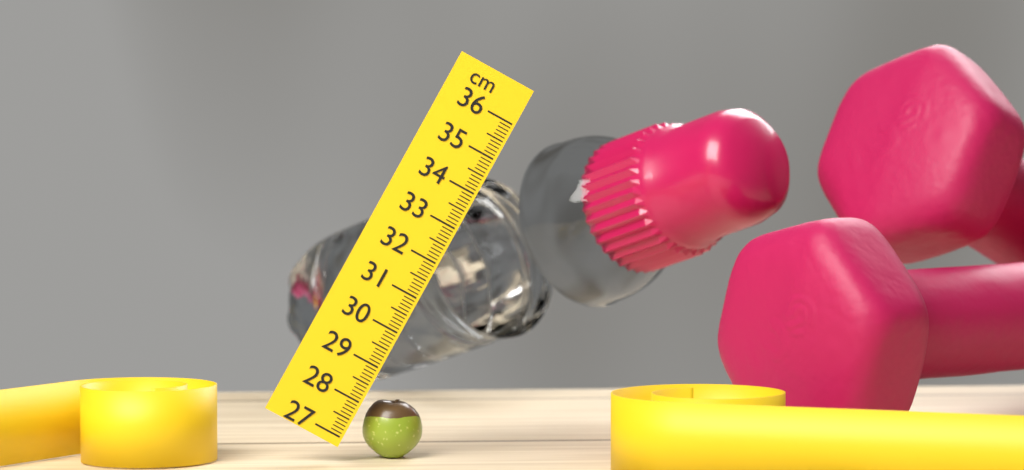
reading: 28.5 cm
